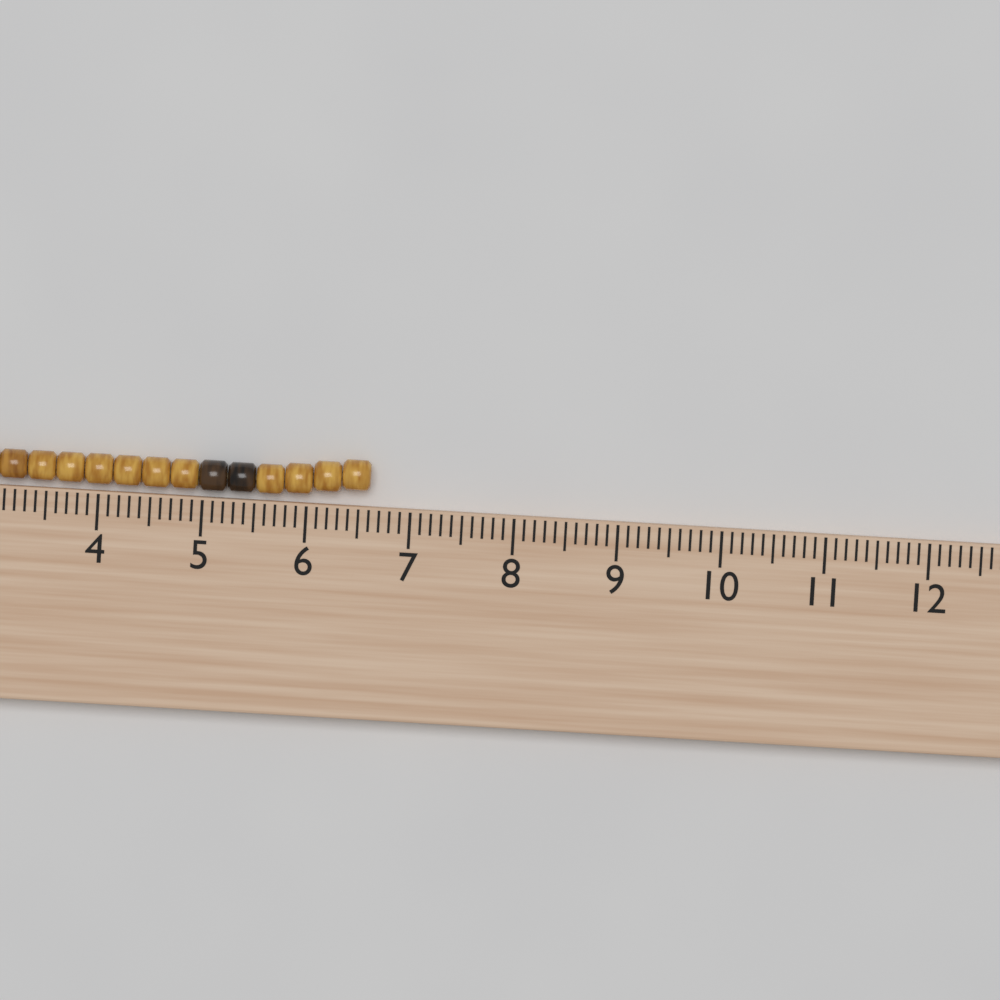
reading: 6.6 cm
